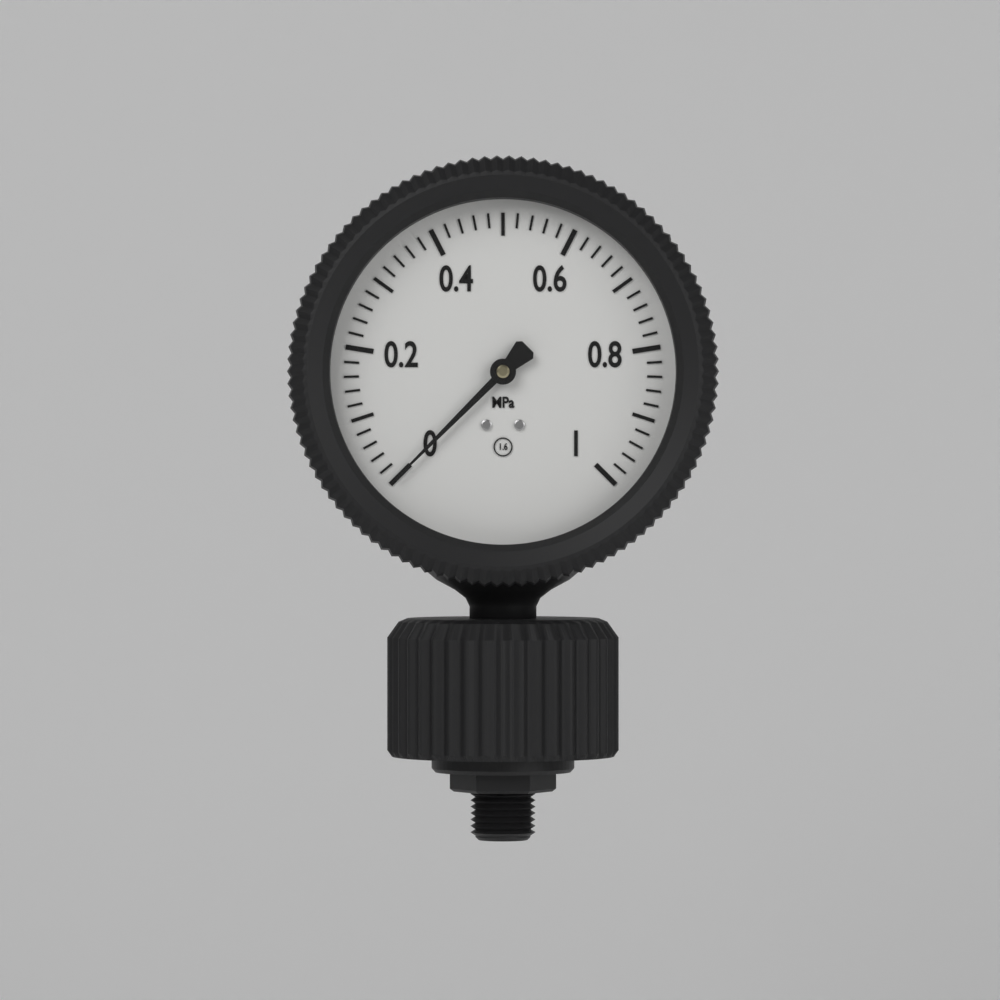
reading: 0.00 MPa
